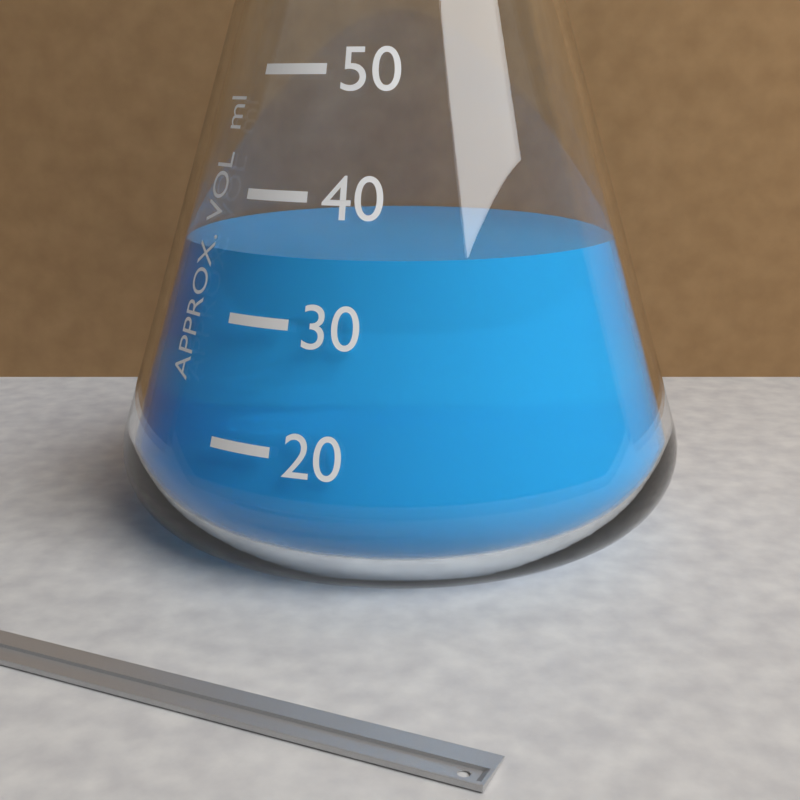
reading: 35 ml
